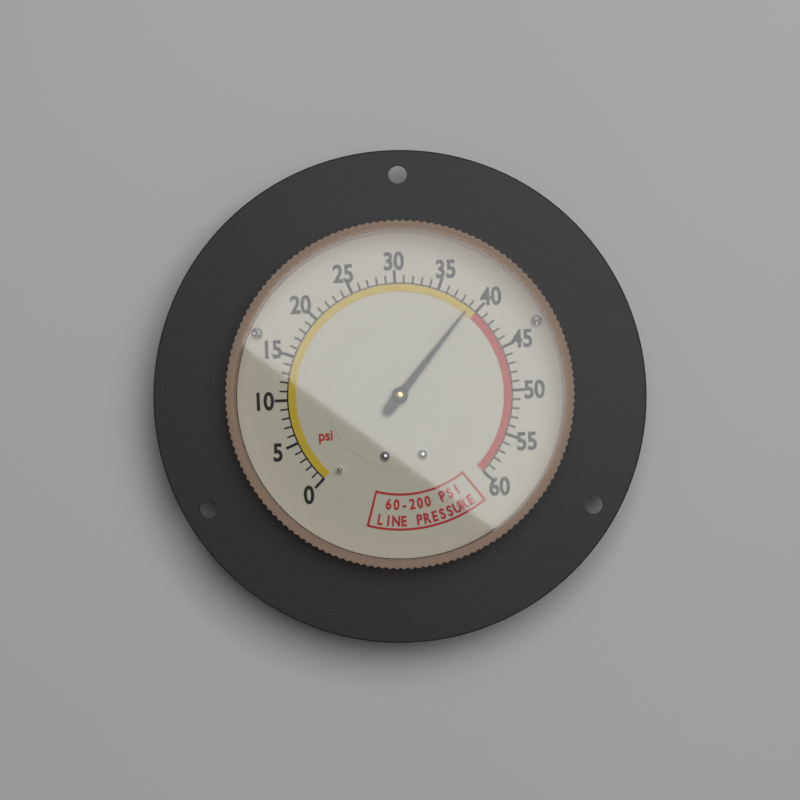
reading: 39 psi
